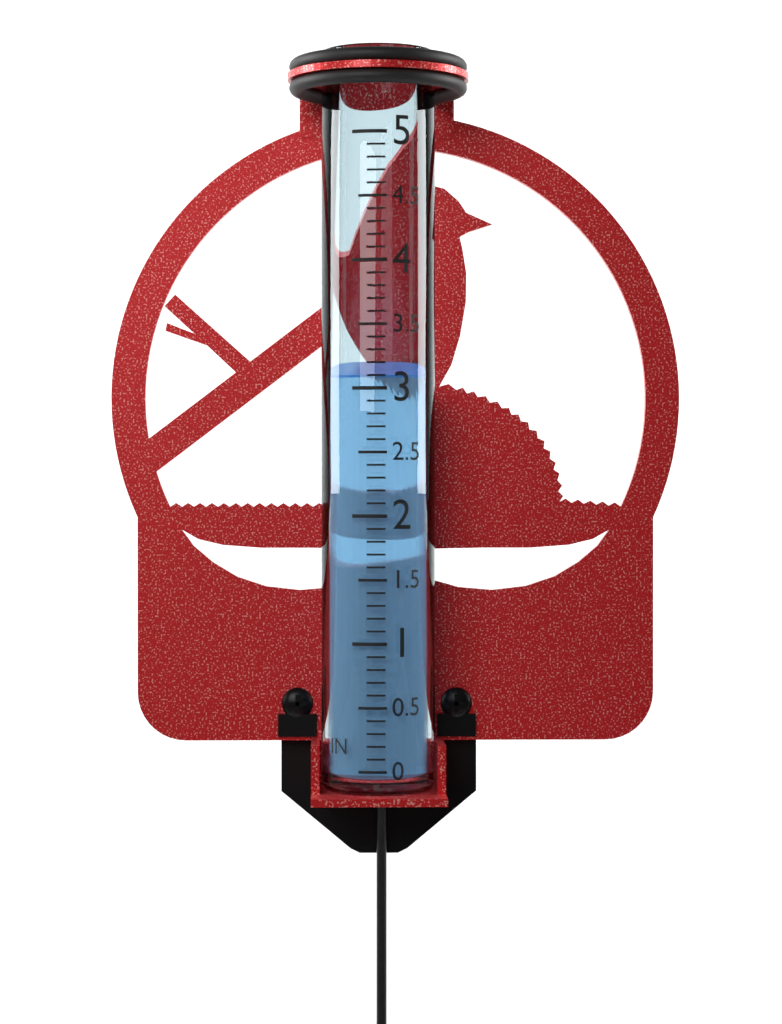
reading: 3.1 in
